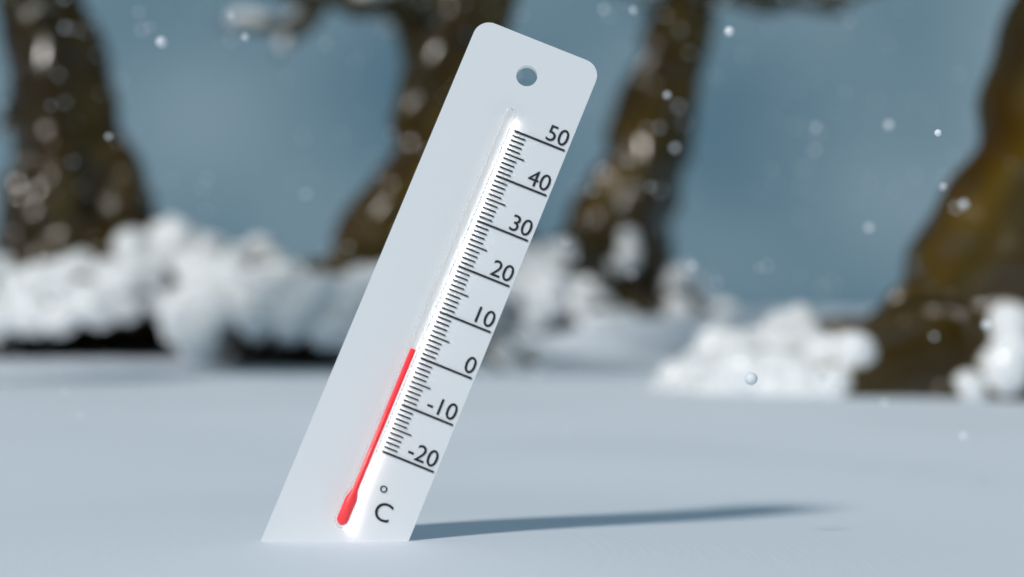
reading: 1 °C
